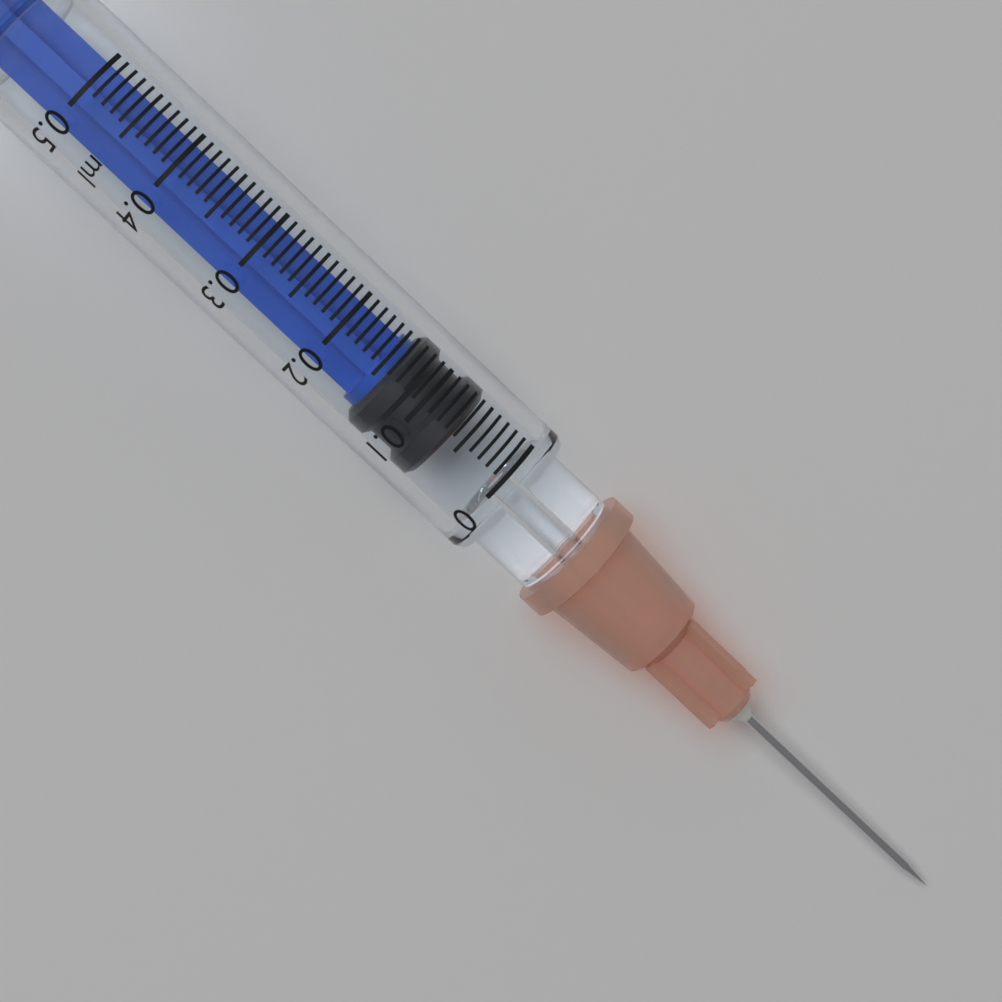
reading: 0.06 ml
